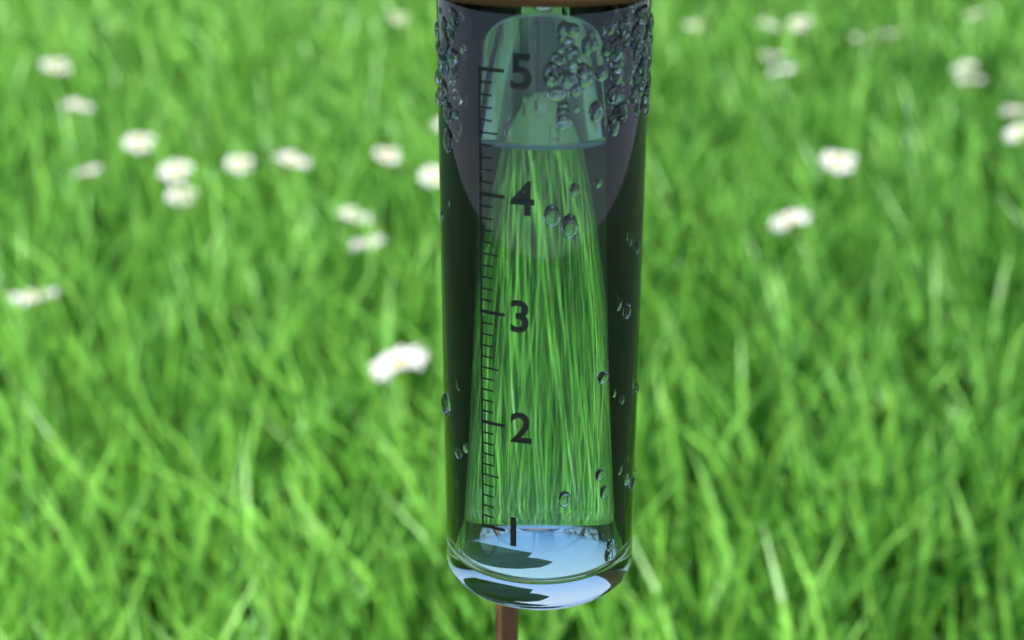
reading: 4.4 (no unit)
